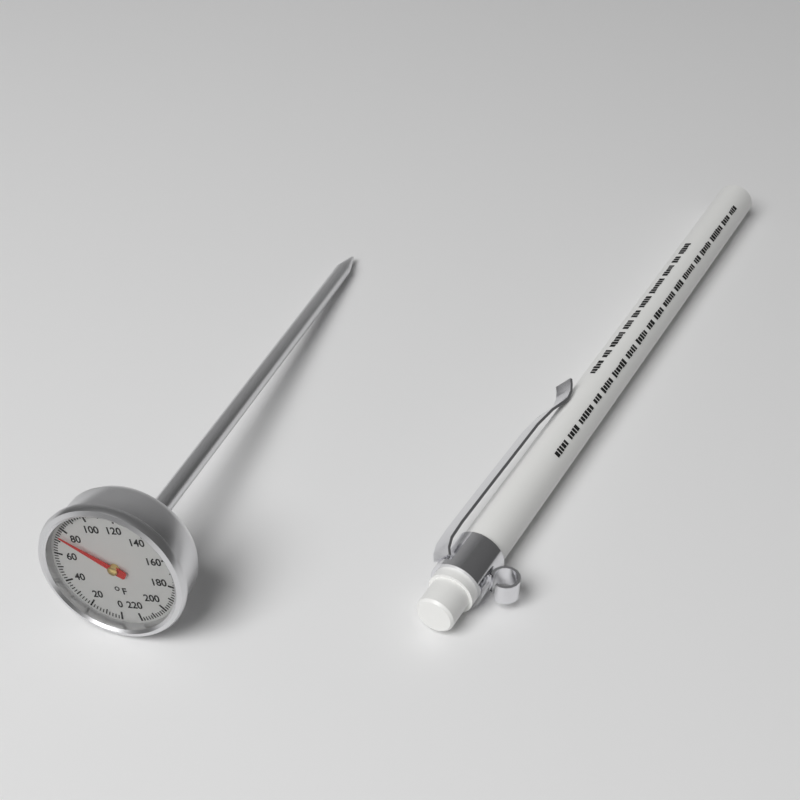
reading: 74 °F
